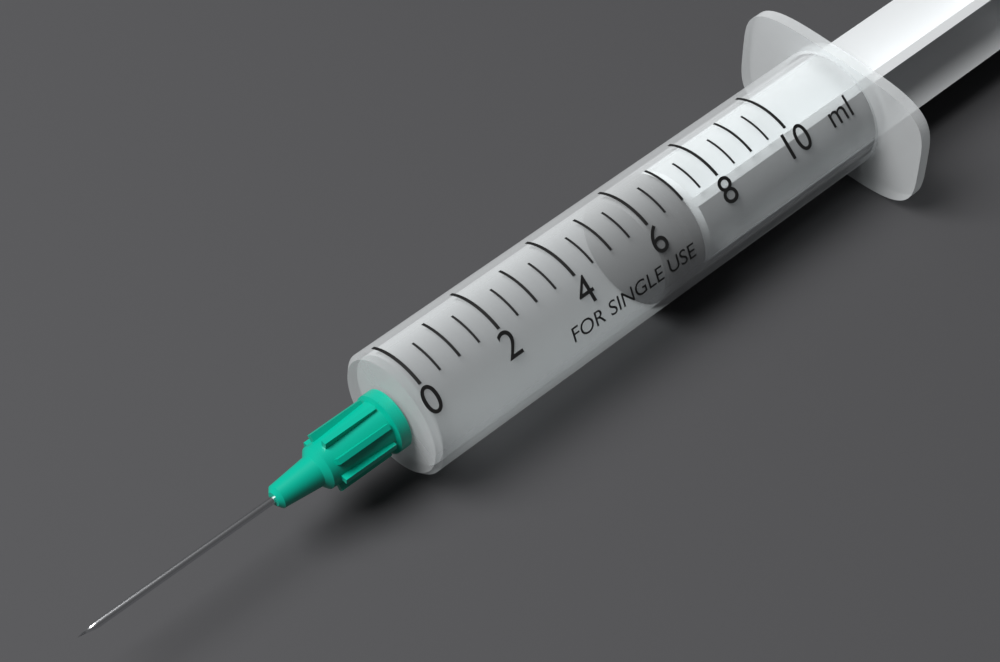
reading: 6.0 ml
